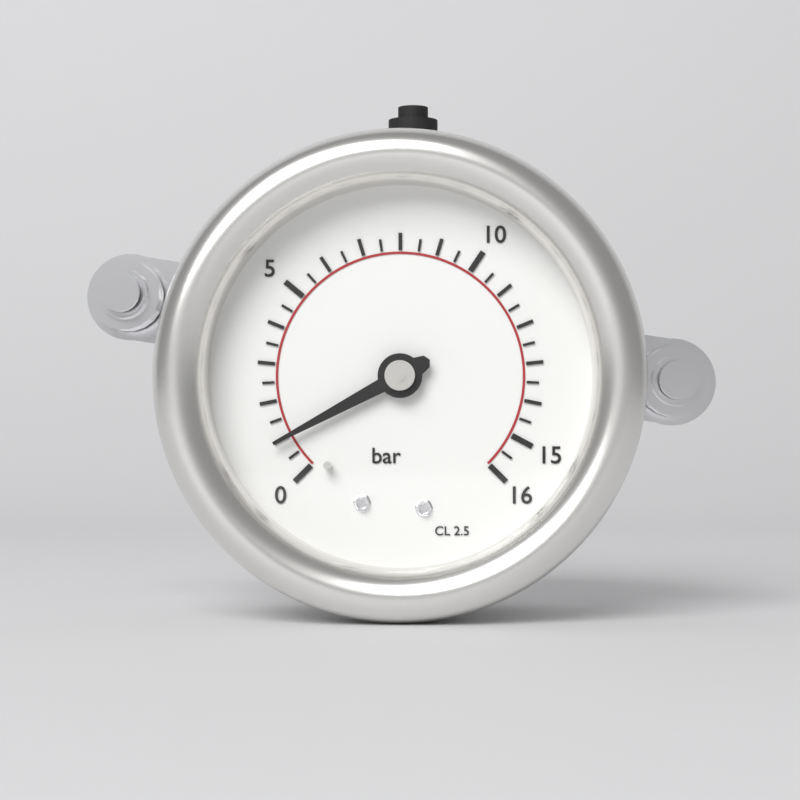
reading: 1.0 bar
